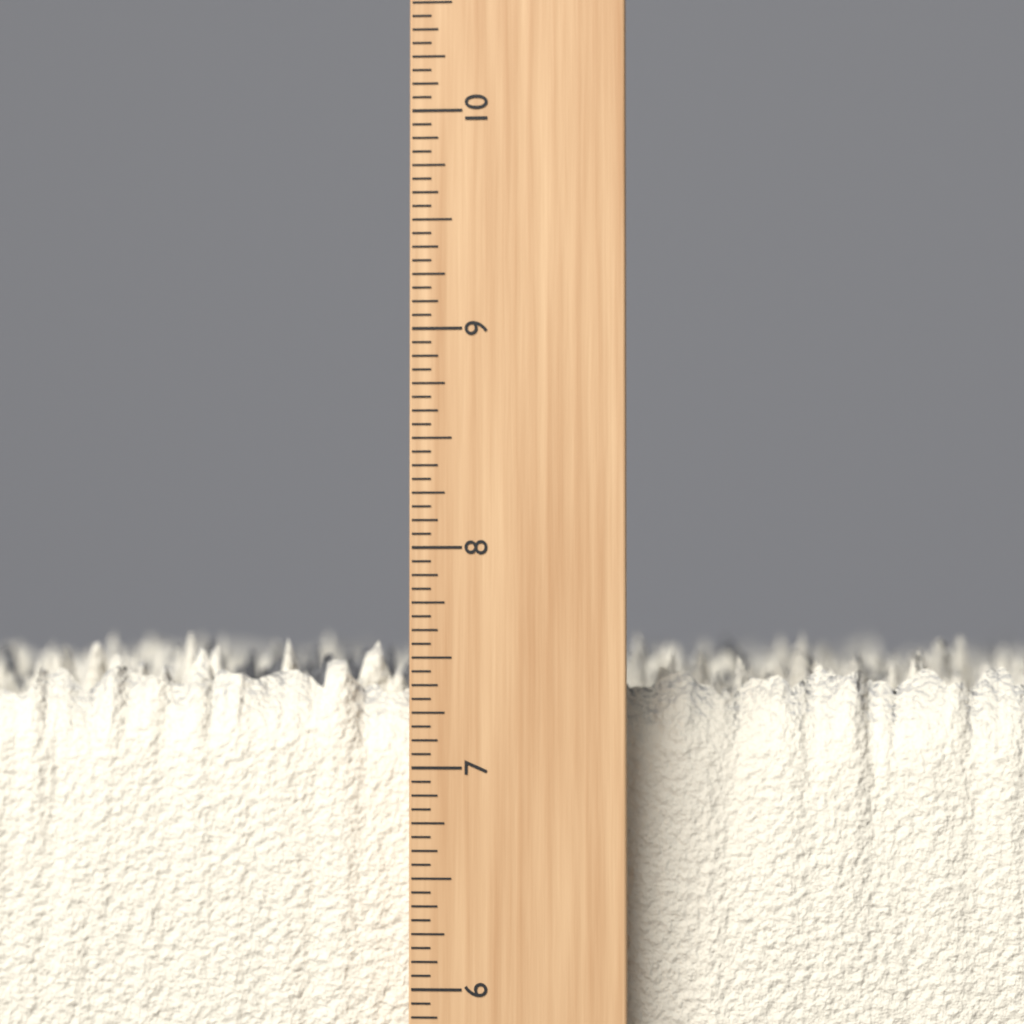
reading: 7.6250 inch
